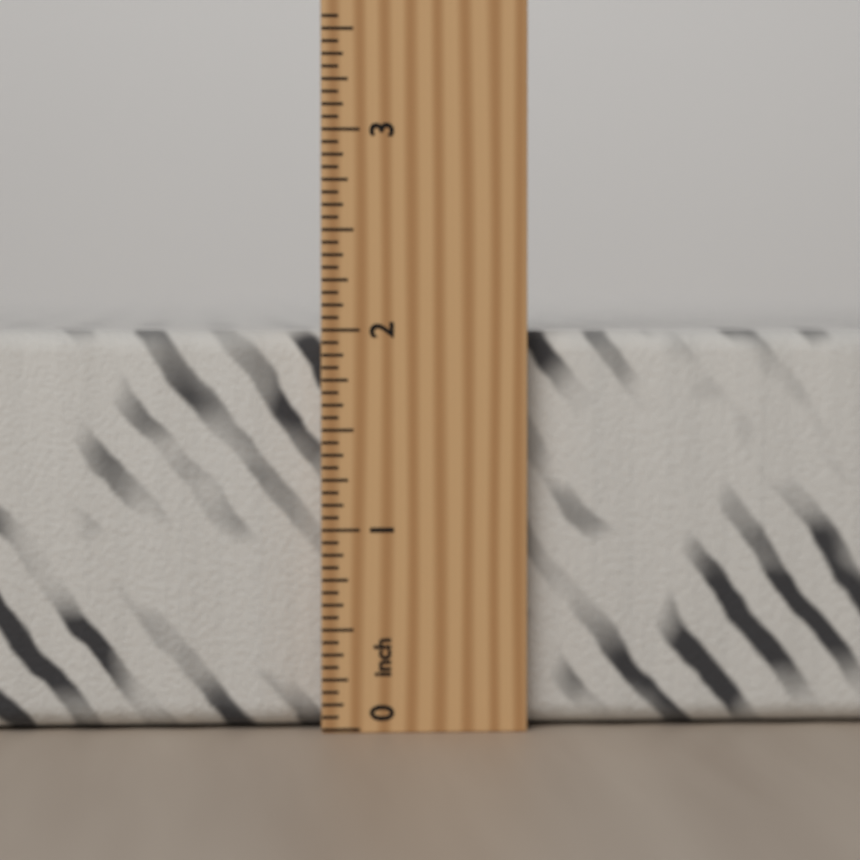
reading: 2.0000 inch
